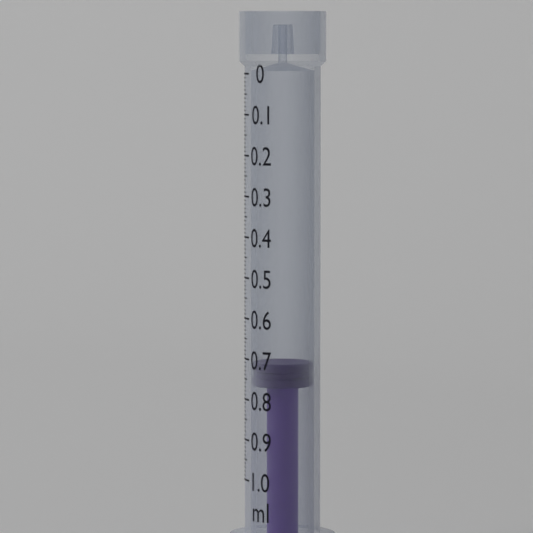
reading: 0.71 ml
